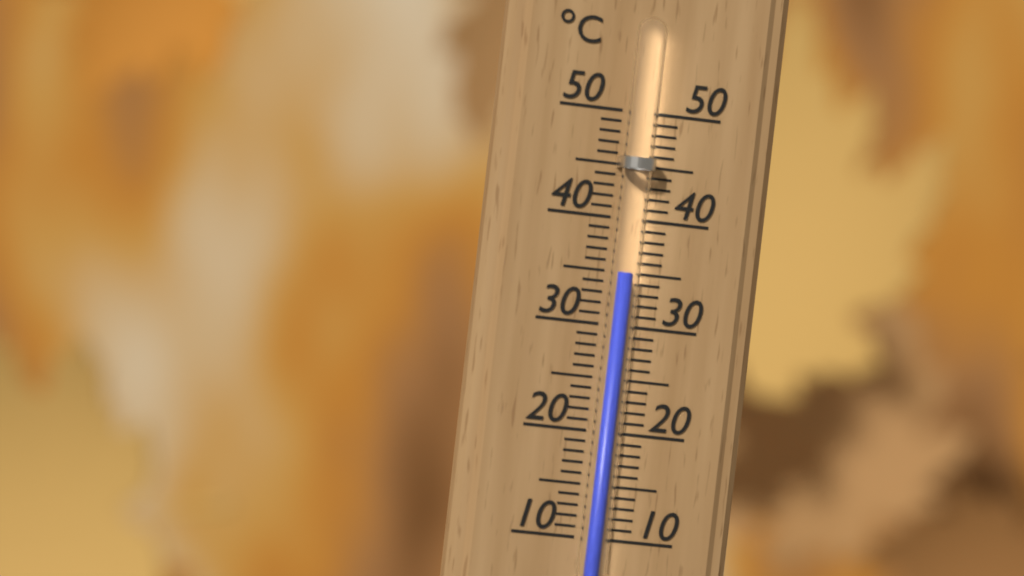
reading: 35 °C
